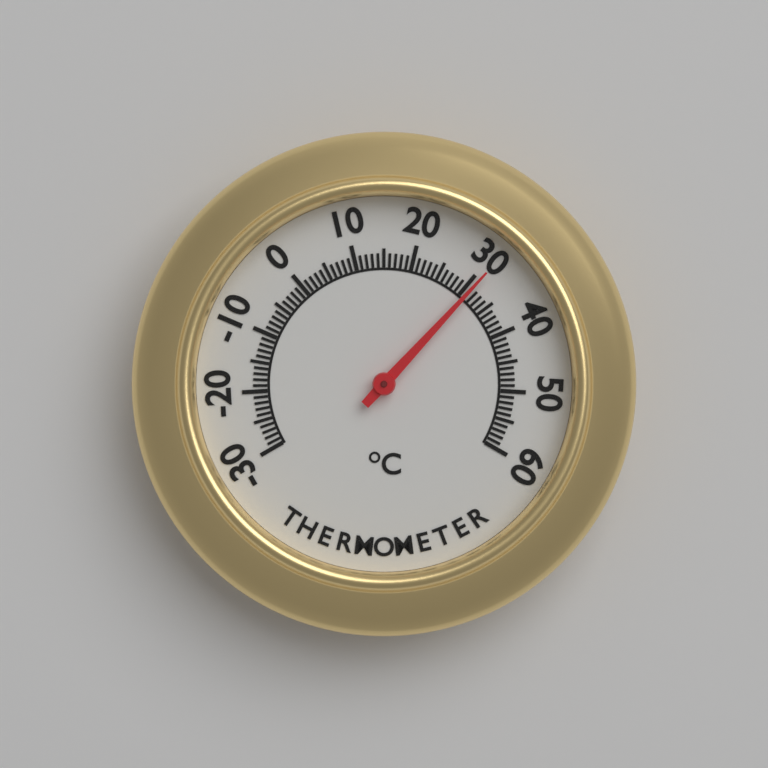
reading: 31 °C
